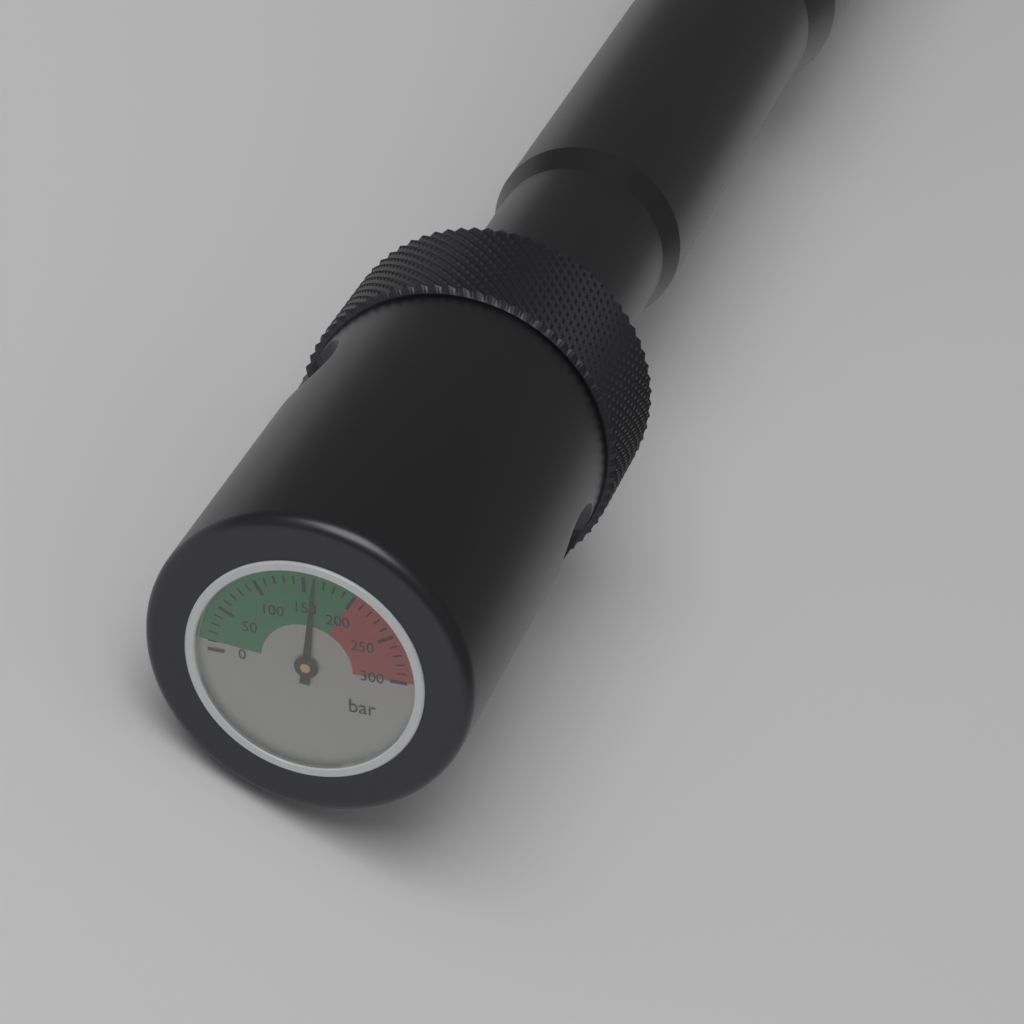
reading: 160 bar
